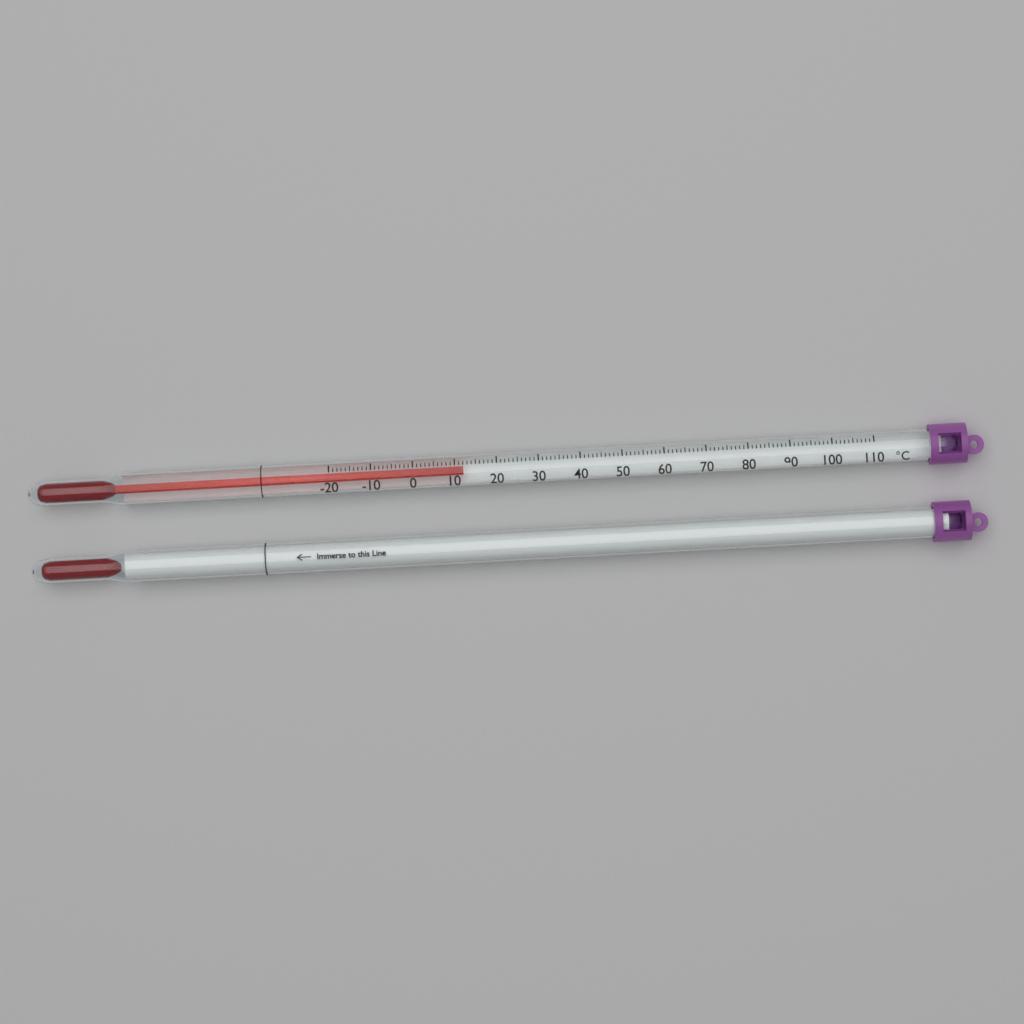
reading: 12 °C
